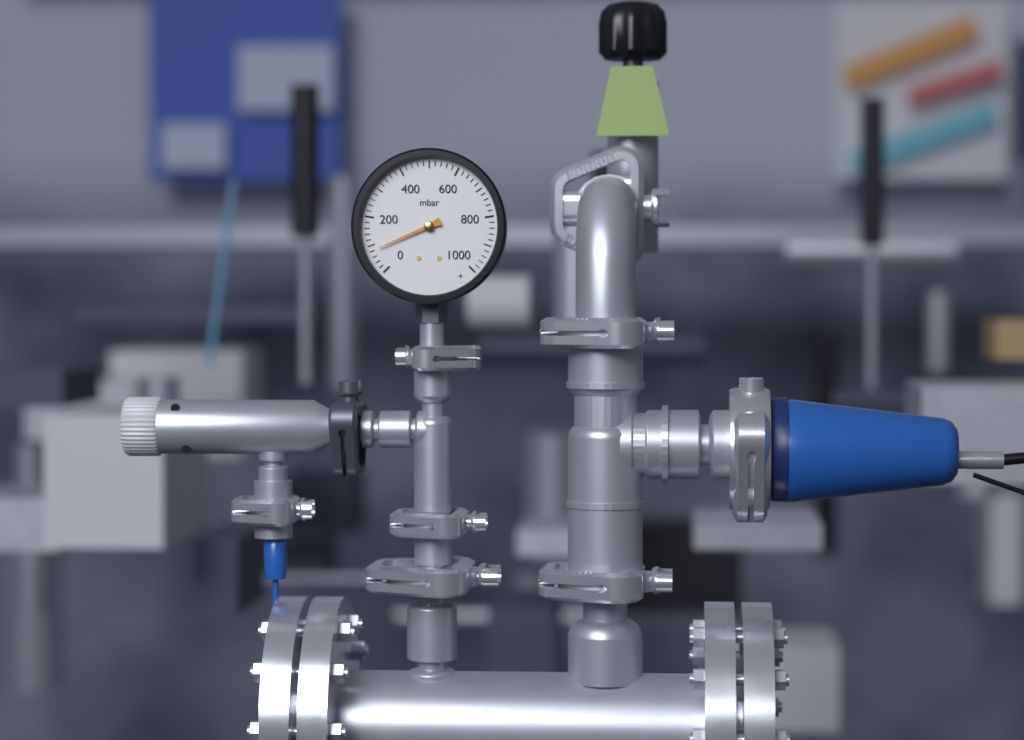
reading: 80 mbar
